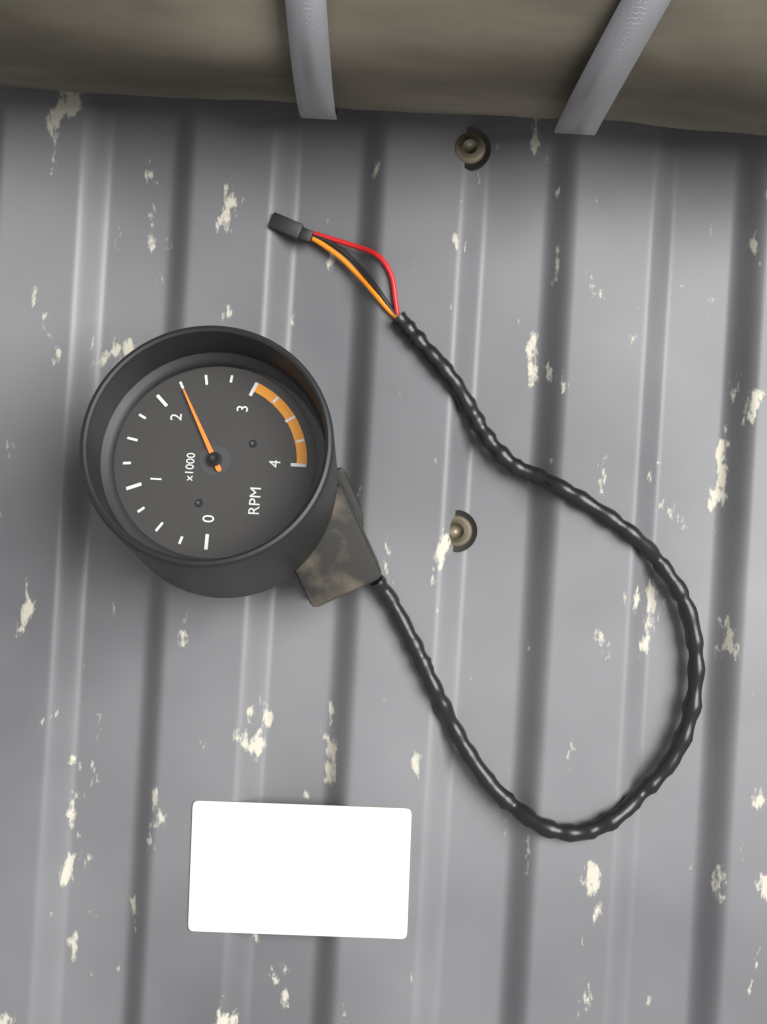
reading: 2.25 x1000 RPM
